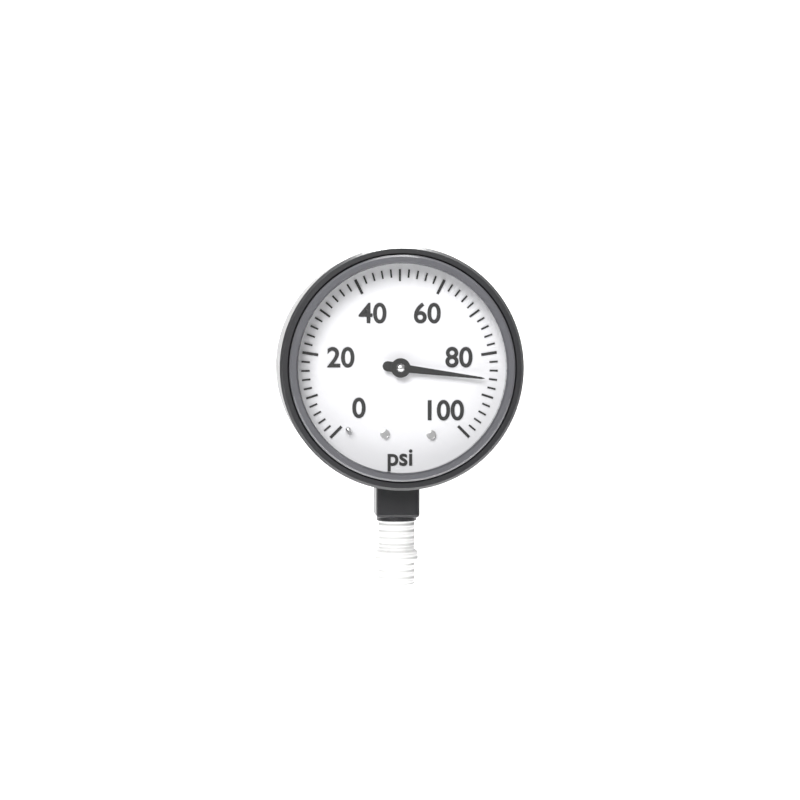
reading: 86 psi
